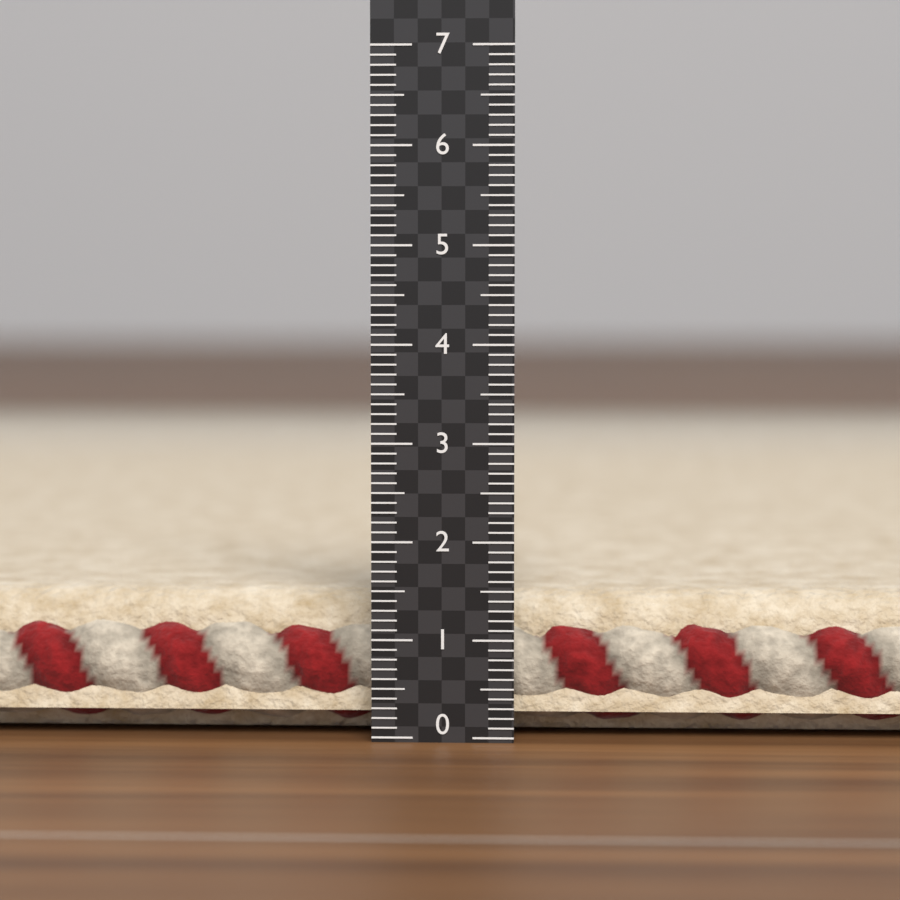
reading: 1.4 (no unit)
